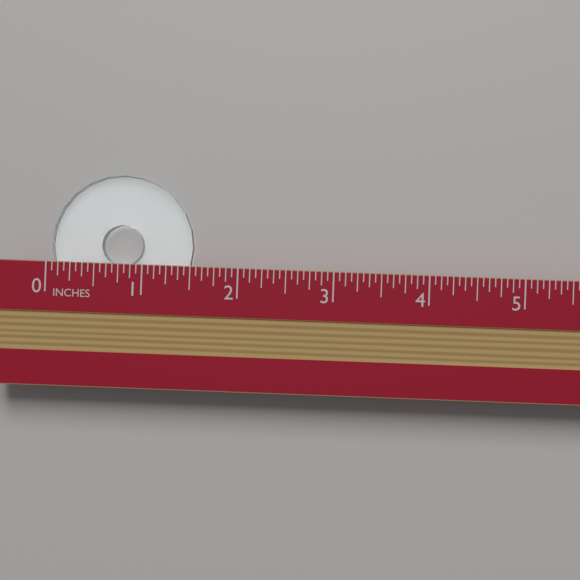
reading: 1.5000 in
